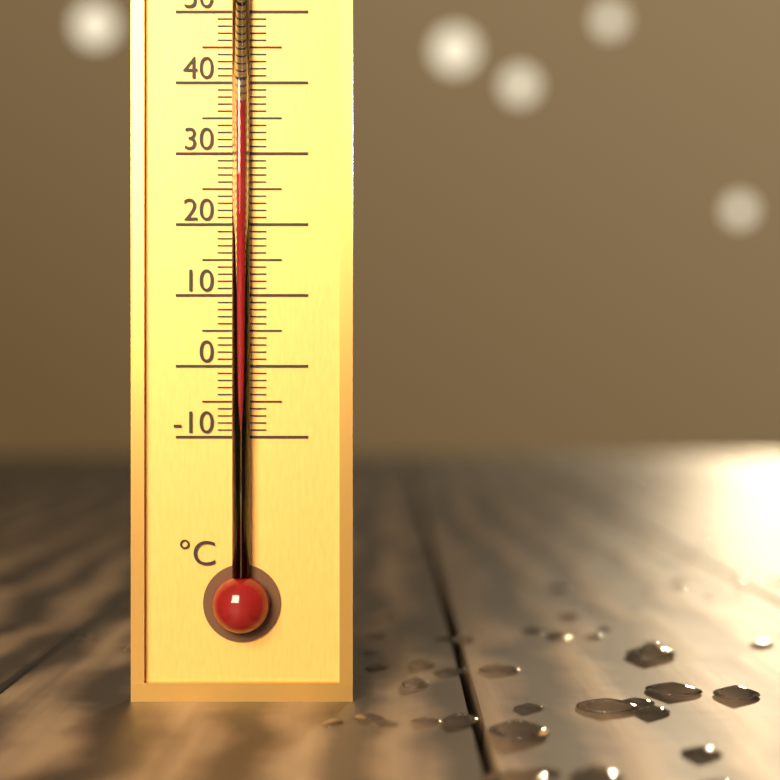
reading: 37 °C
